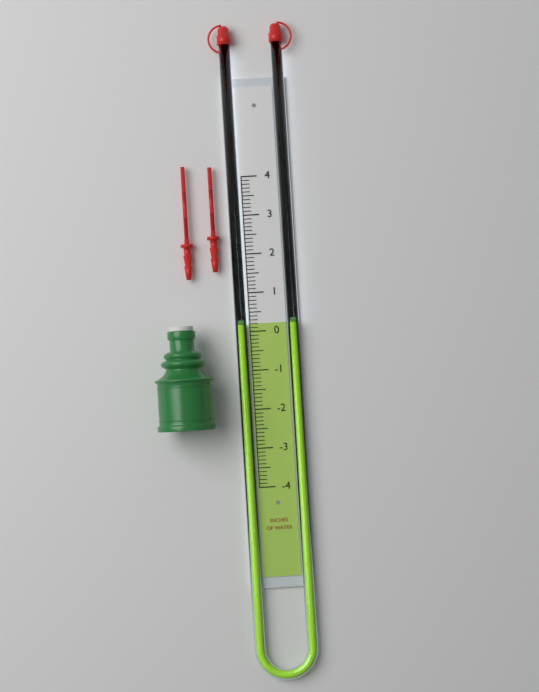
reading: 0.2 in
